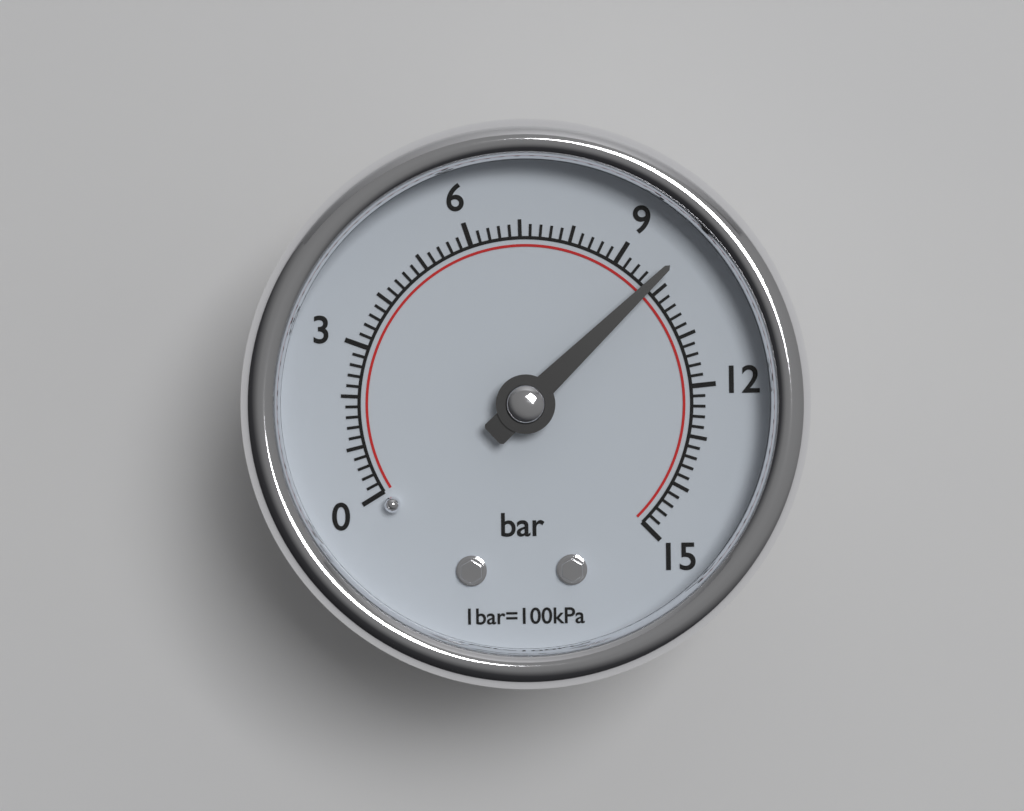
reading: 9.8 bar
